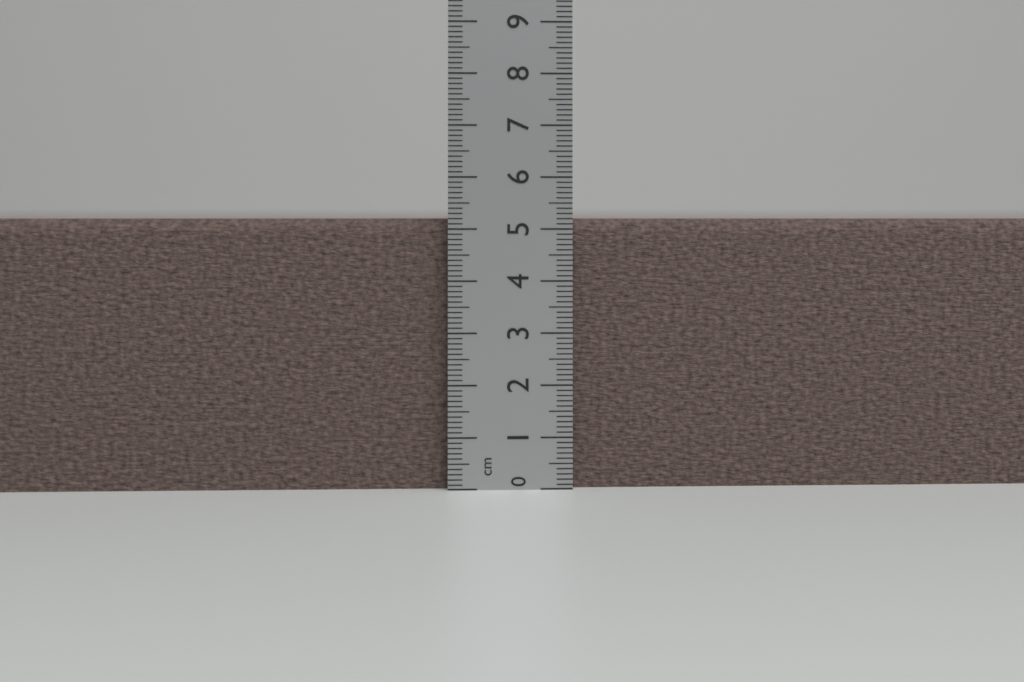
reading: 5.2 cm
